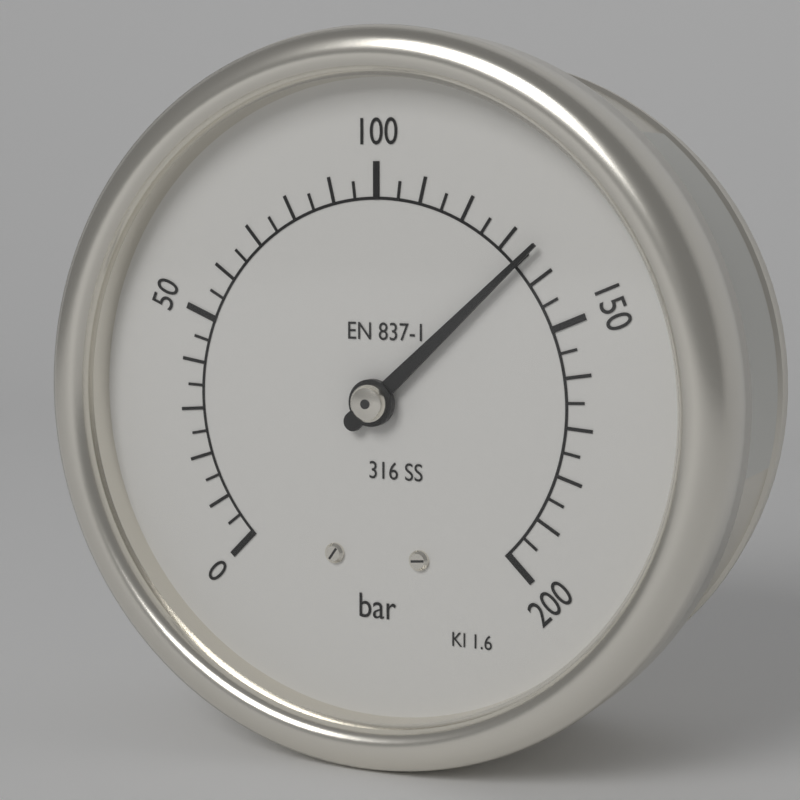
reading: 135 bar
